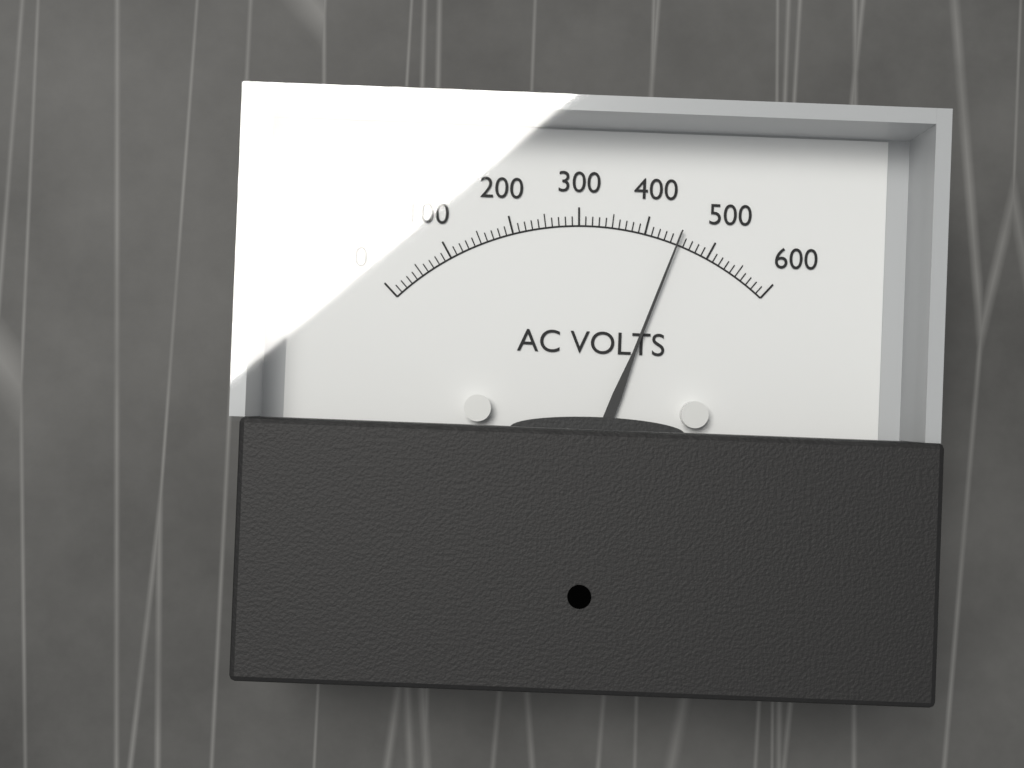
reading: 450 V
